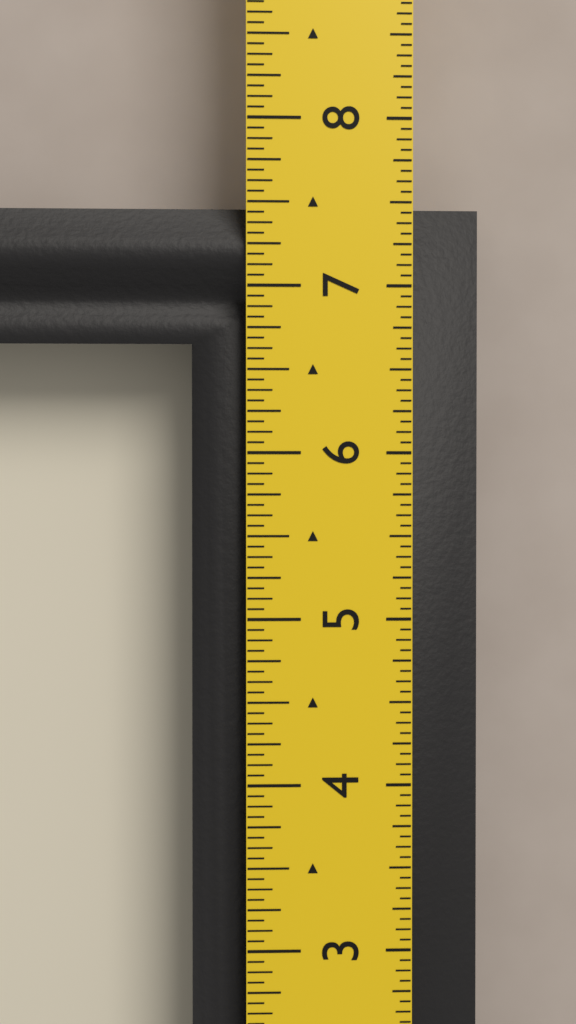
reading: 7.5000 in
